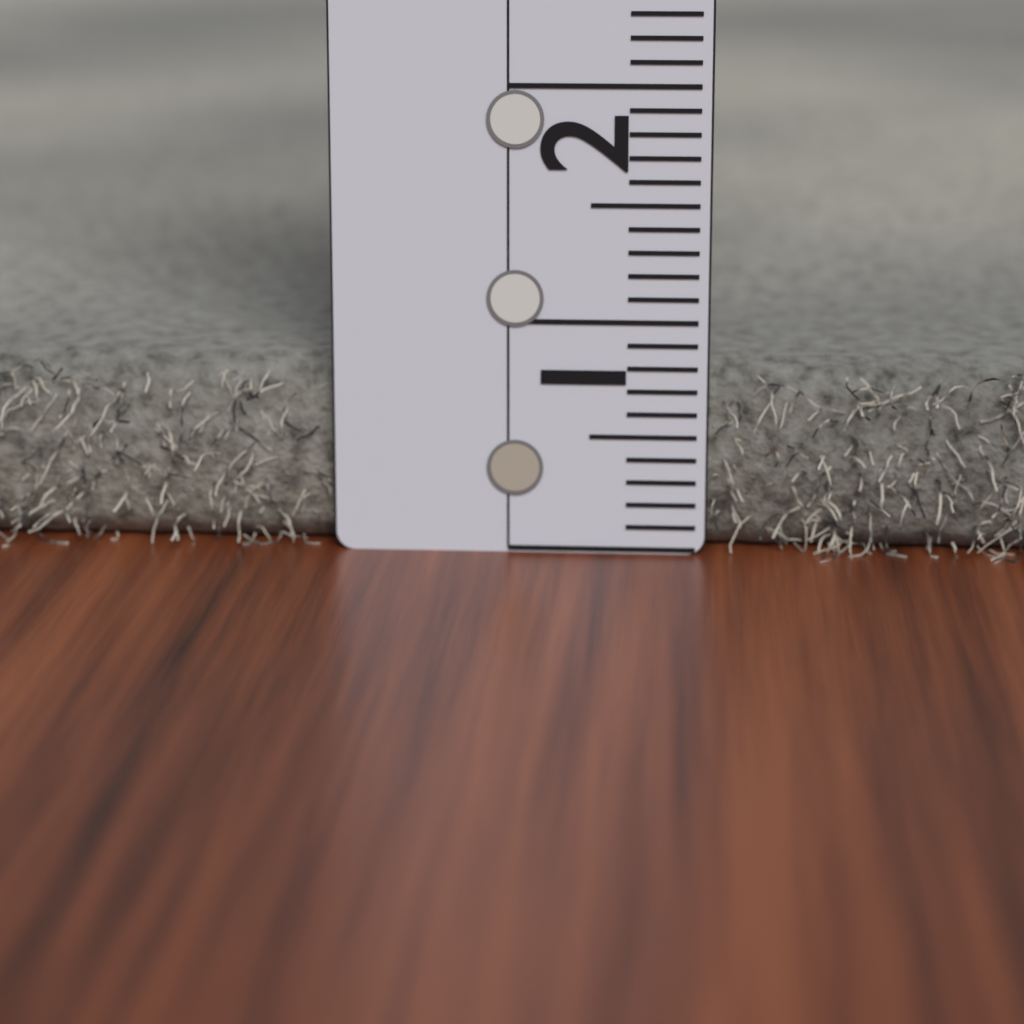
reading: 0.8 (no unit)
